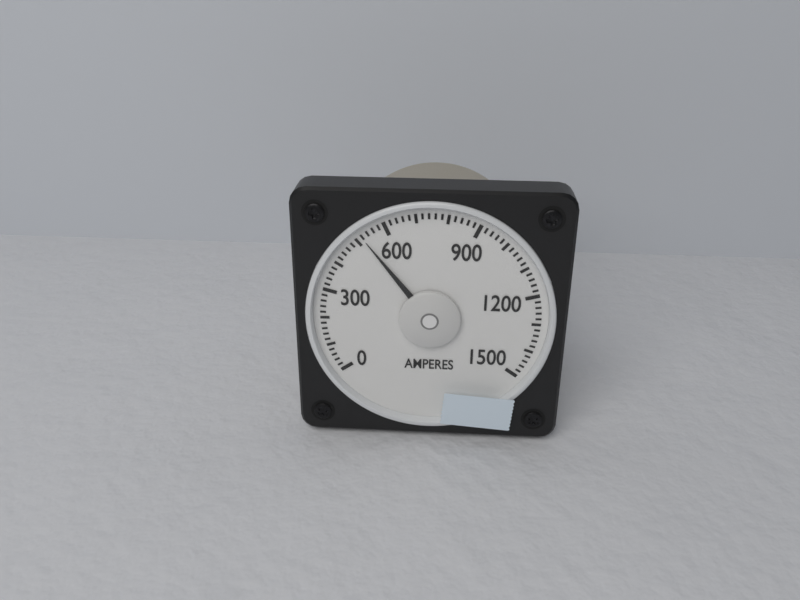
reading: 520 A
